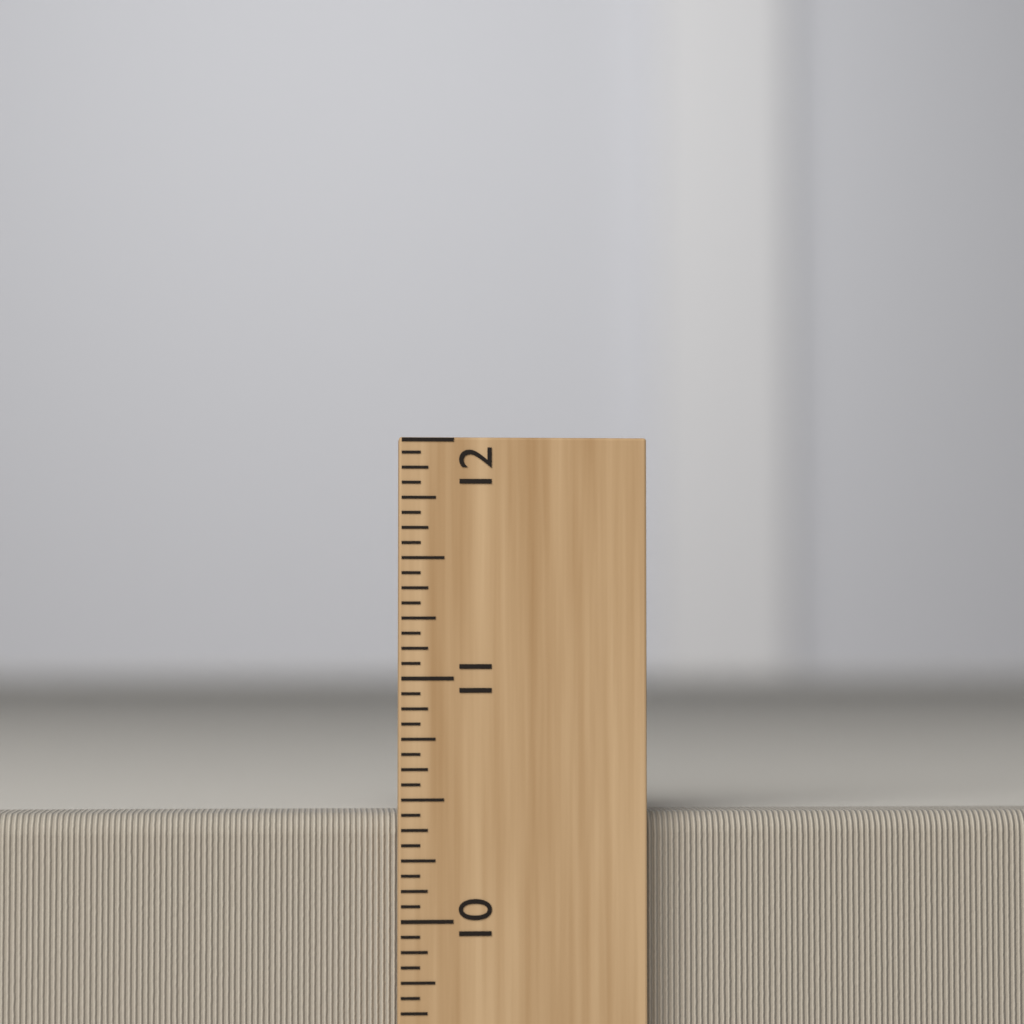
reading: 10.4375 inch
